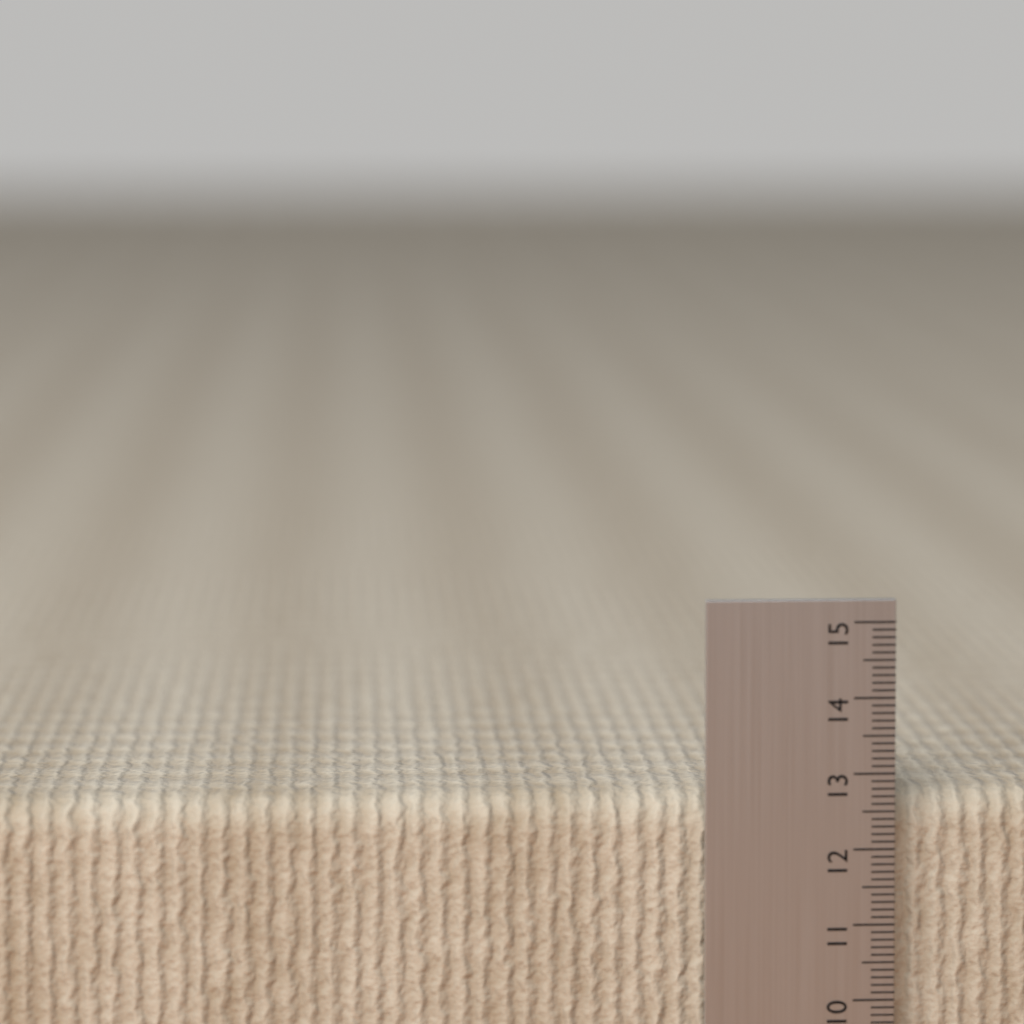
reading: 12.7 cm
